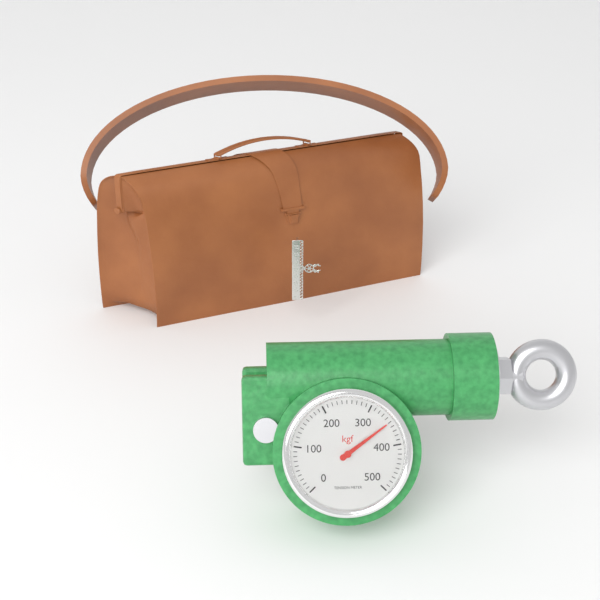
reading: 350 kgf
